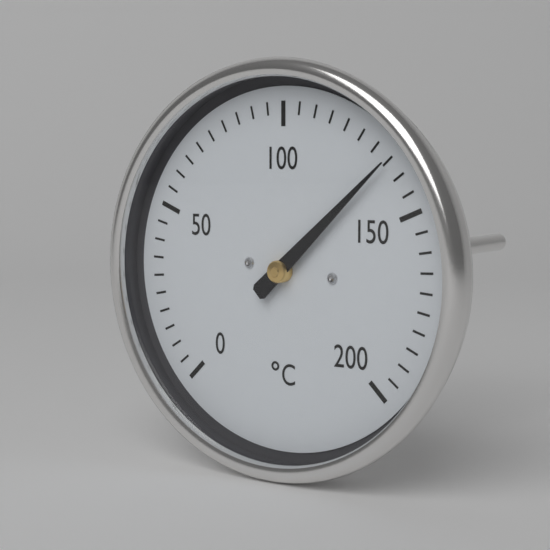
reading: 135 °C
